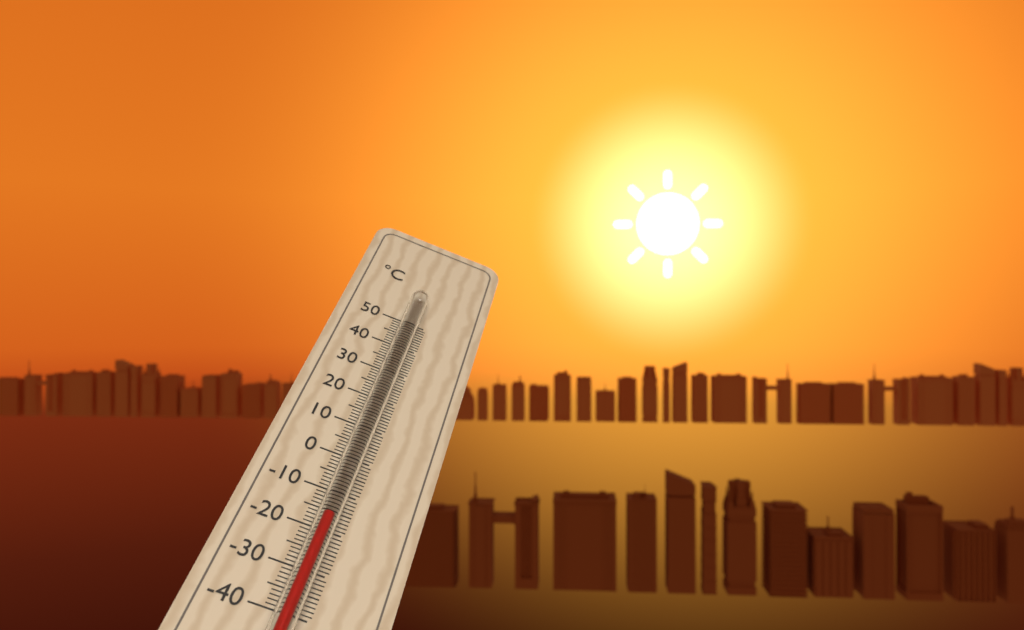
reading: -18 °C
